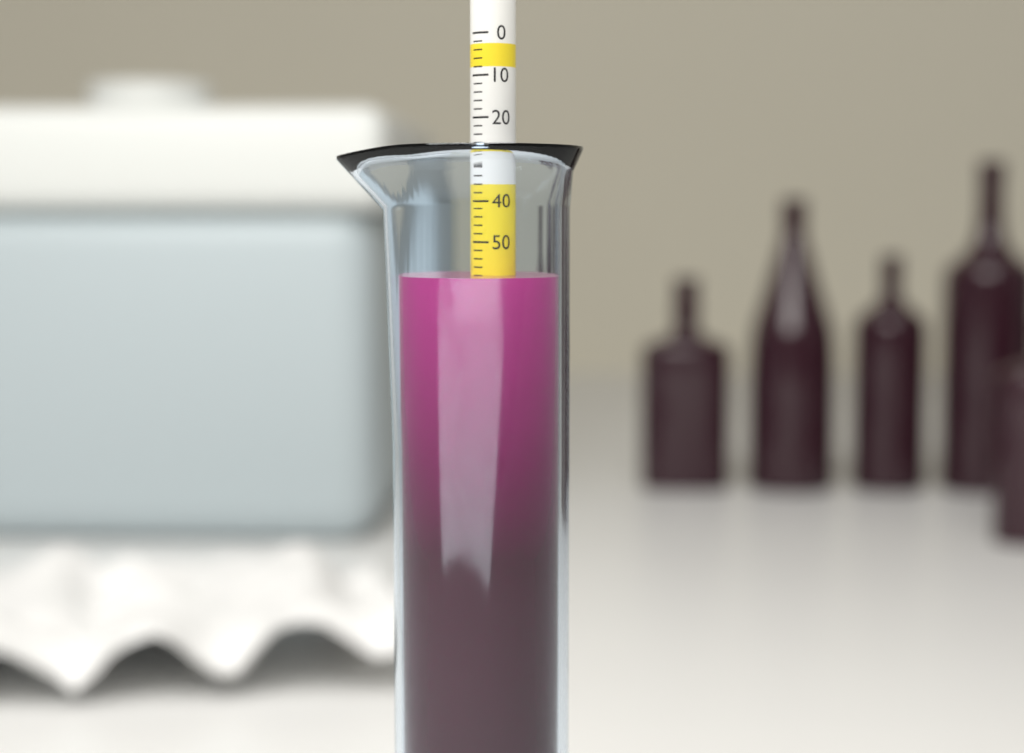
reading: 58 (no unit)
